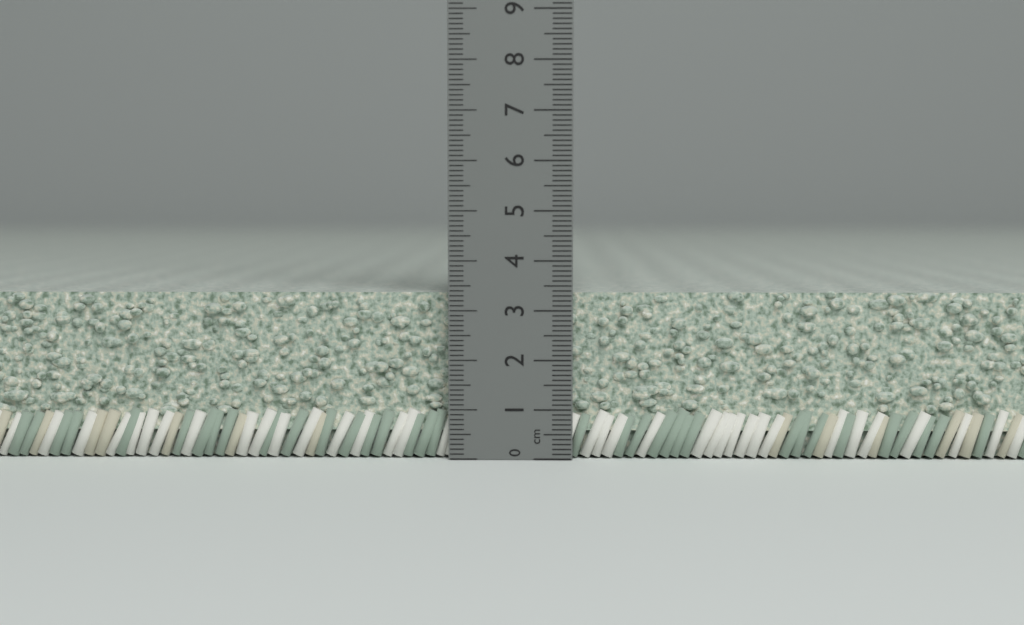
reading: 3.4 cm
